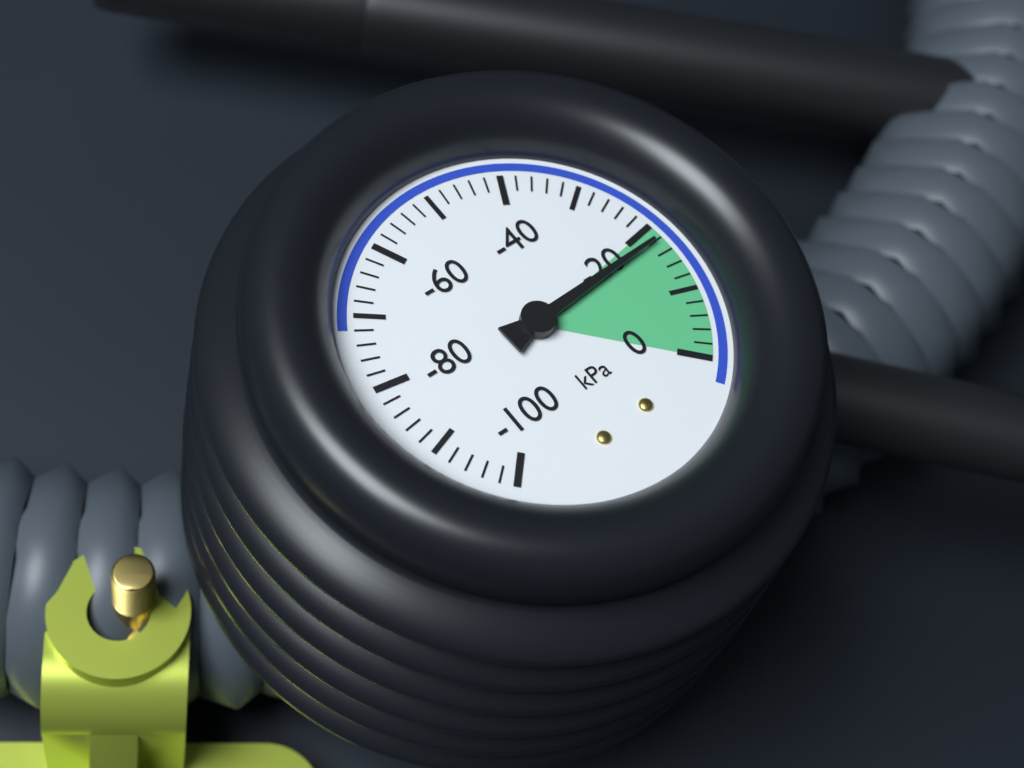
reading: -18 kPa
